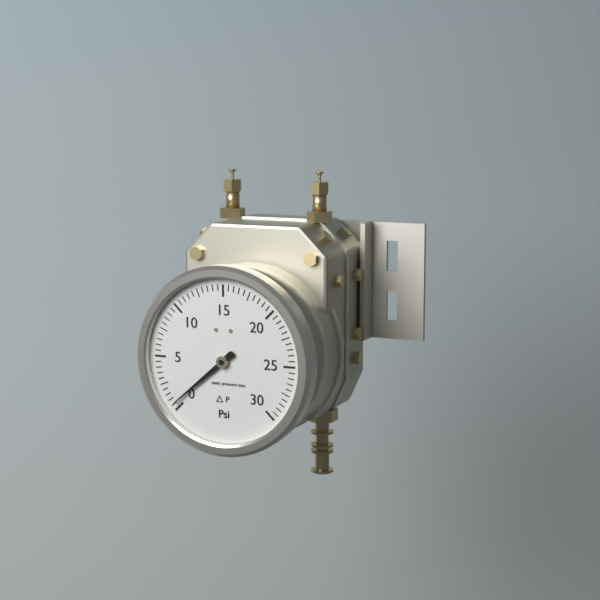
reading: 0.5 psi
